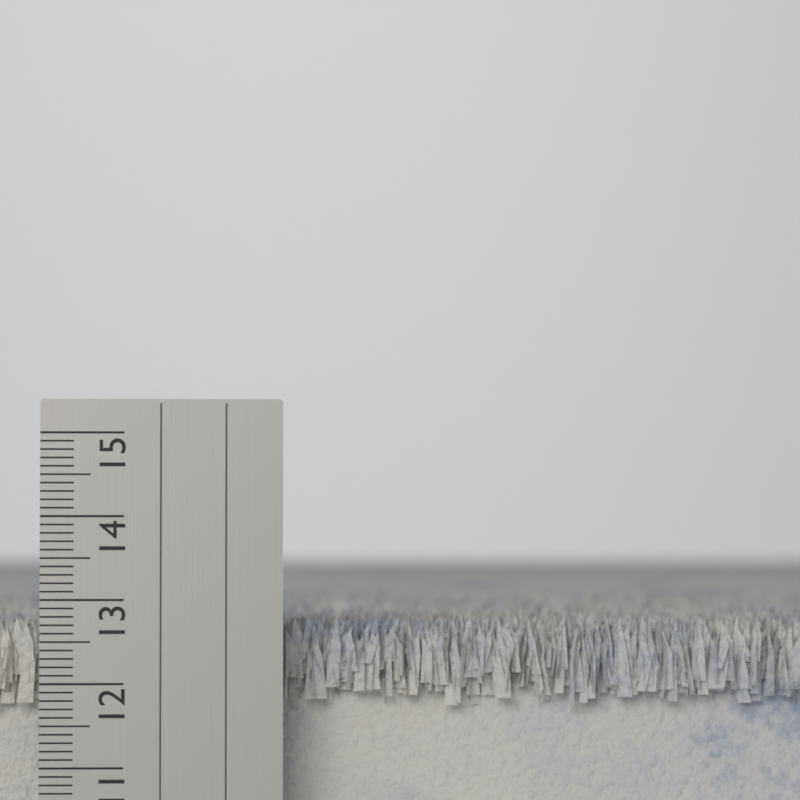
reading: 12.8 cm
